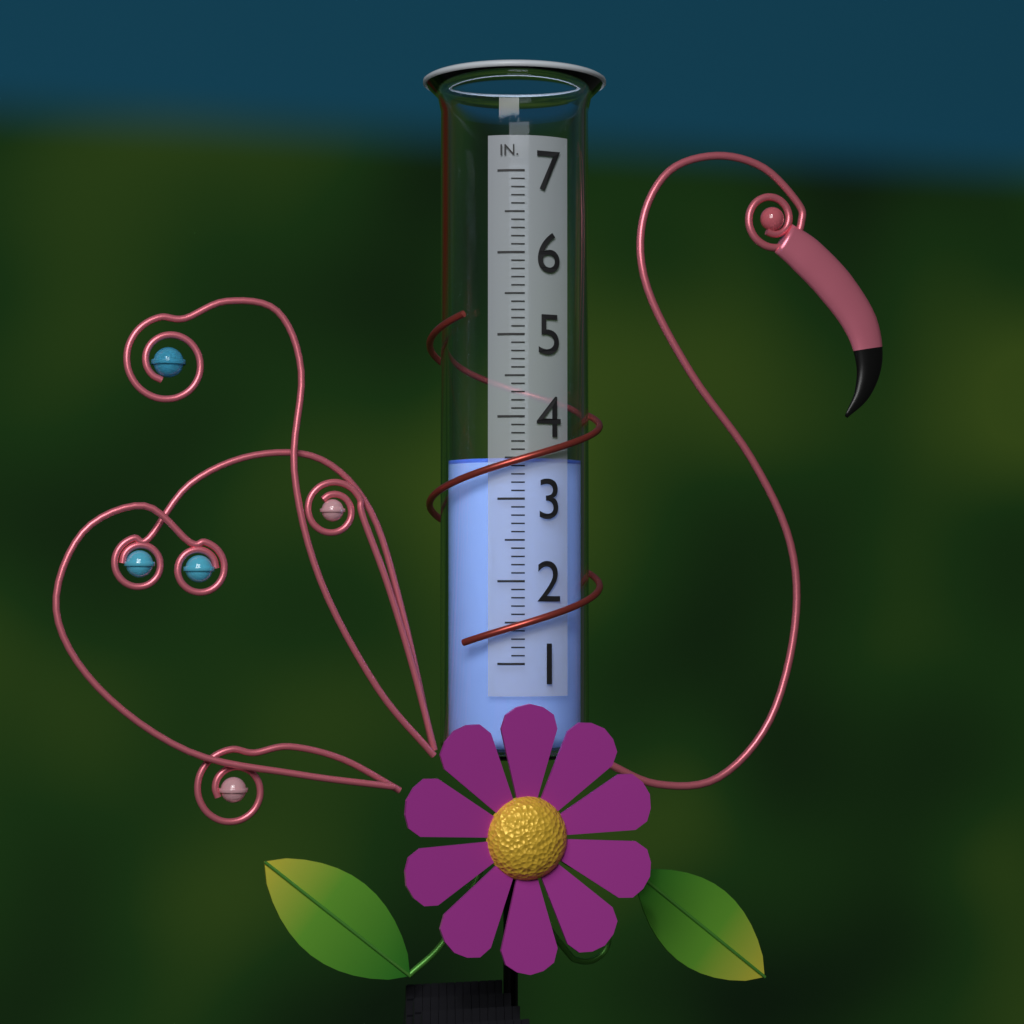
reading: 3.5 in
